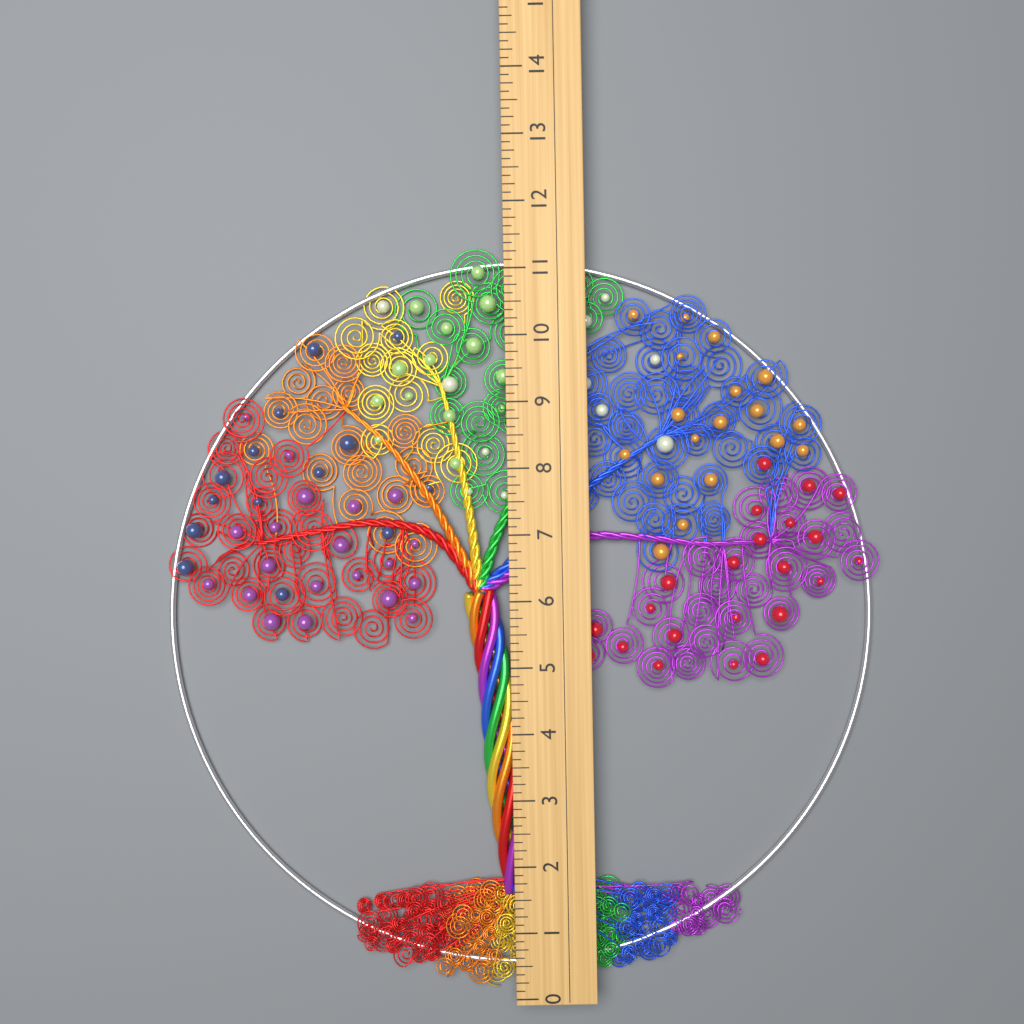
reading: 11.375 (no unit)
